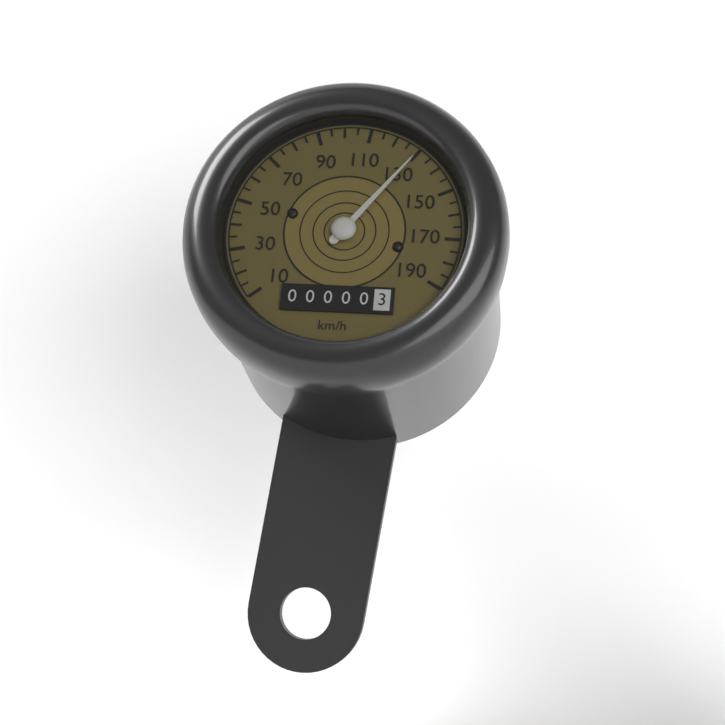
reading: 130 km/h
